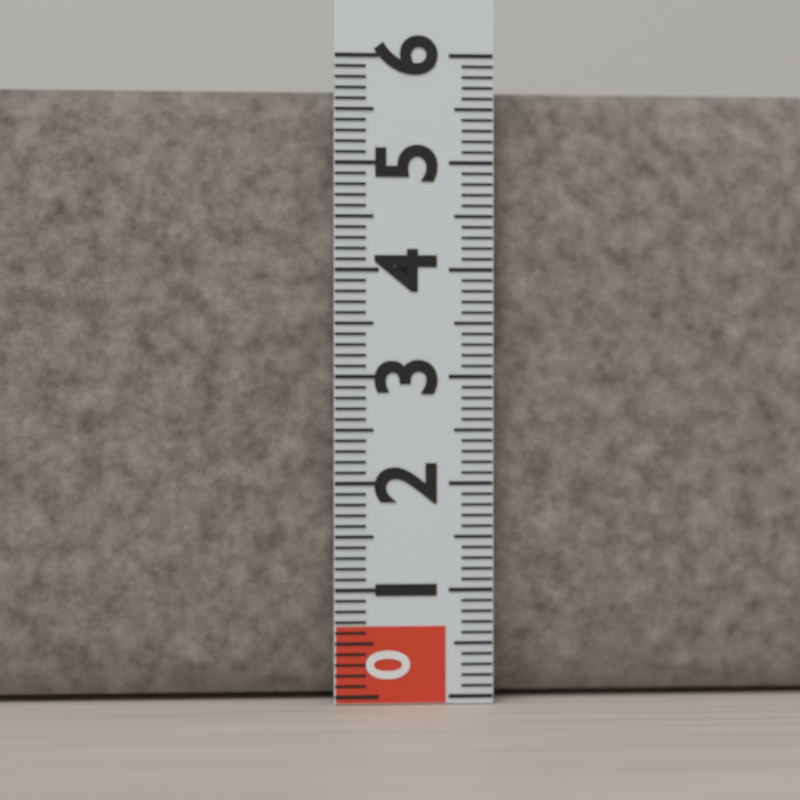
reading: 5.7 (no unit)
